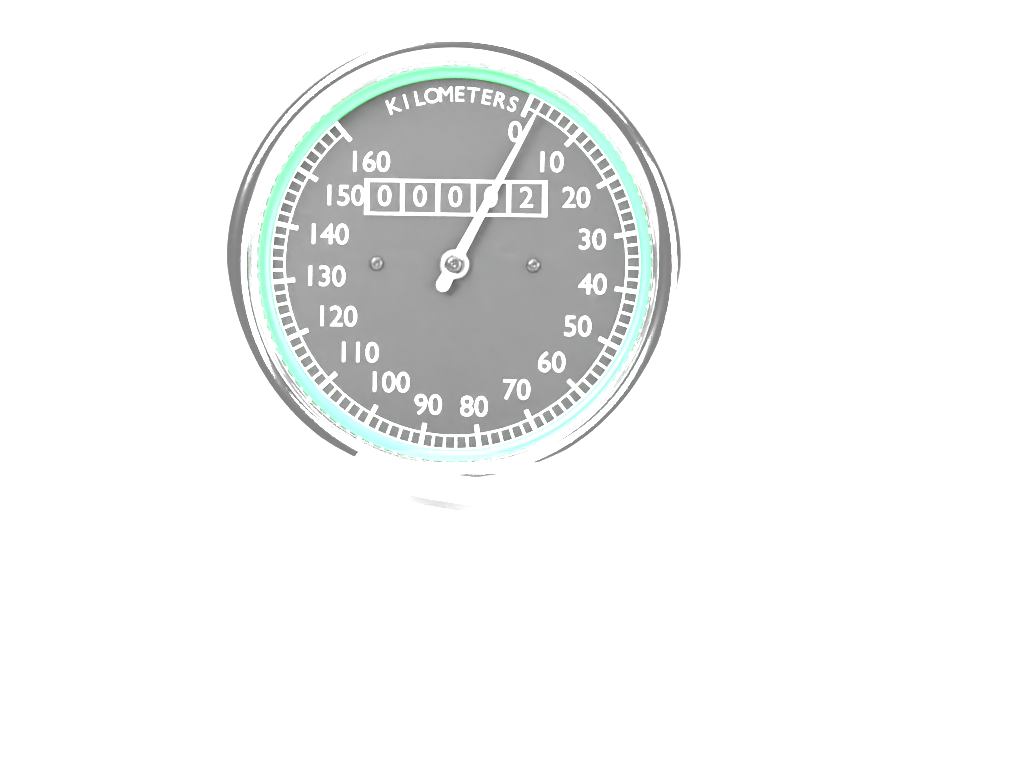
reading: 2 km/h
